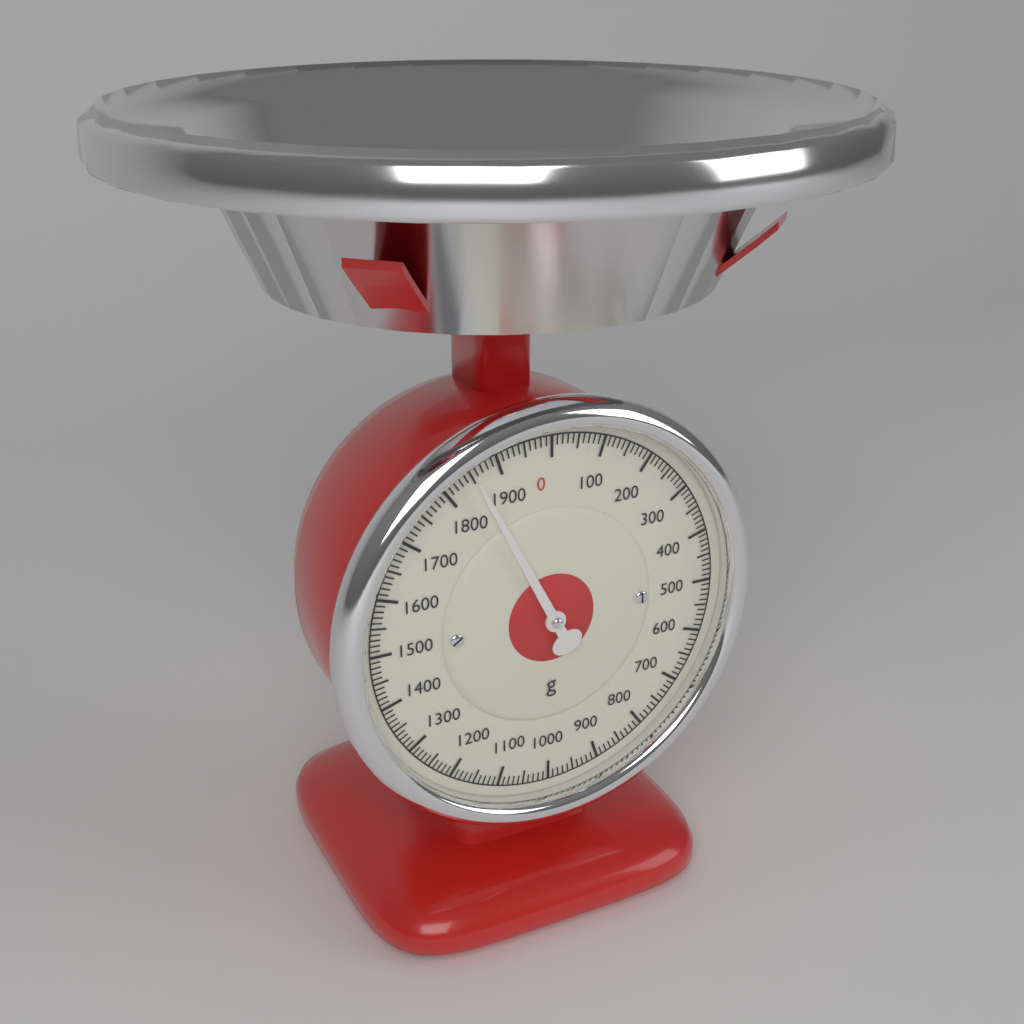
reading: 1850 g
